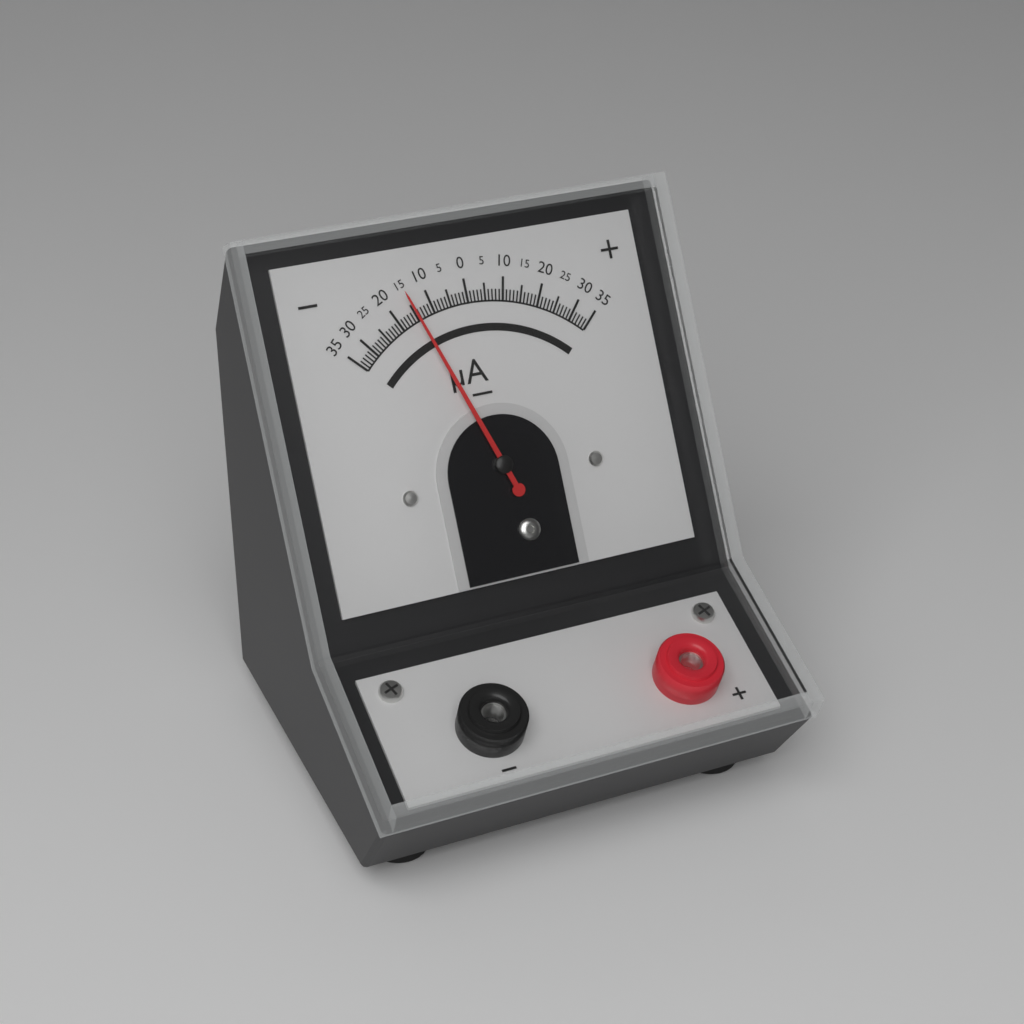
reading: -15 µA
